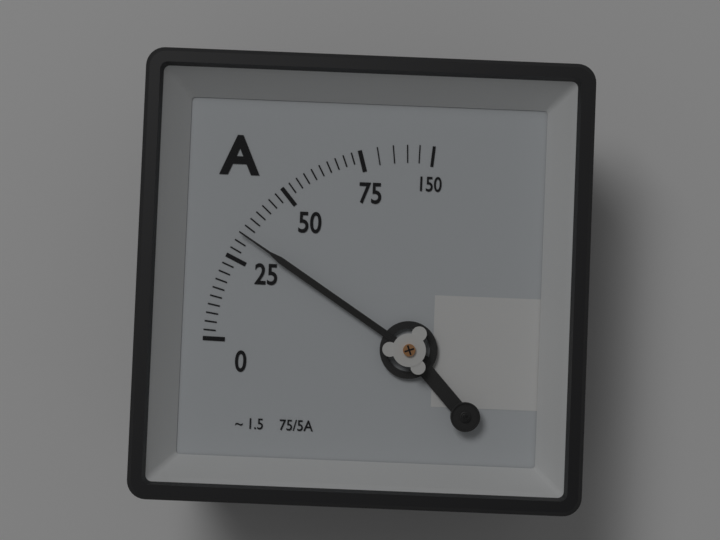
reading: 32.5 A
